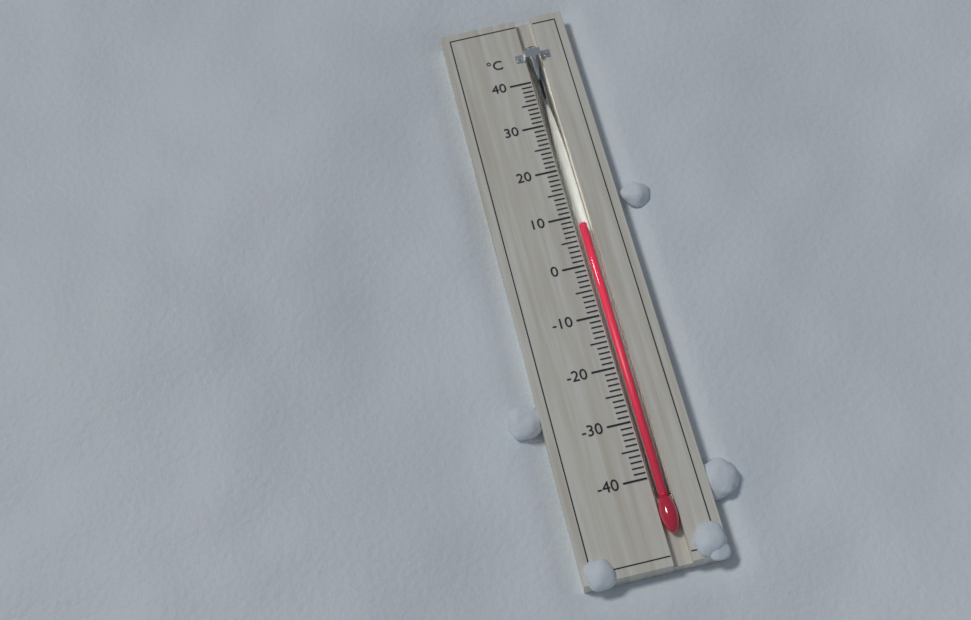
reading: 8 °C
